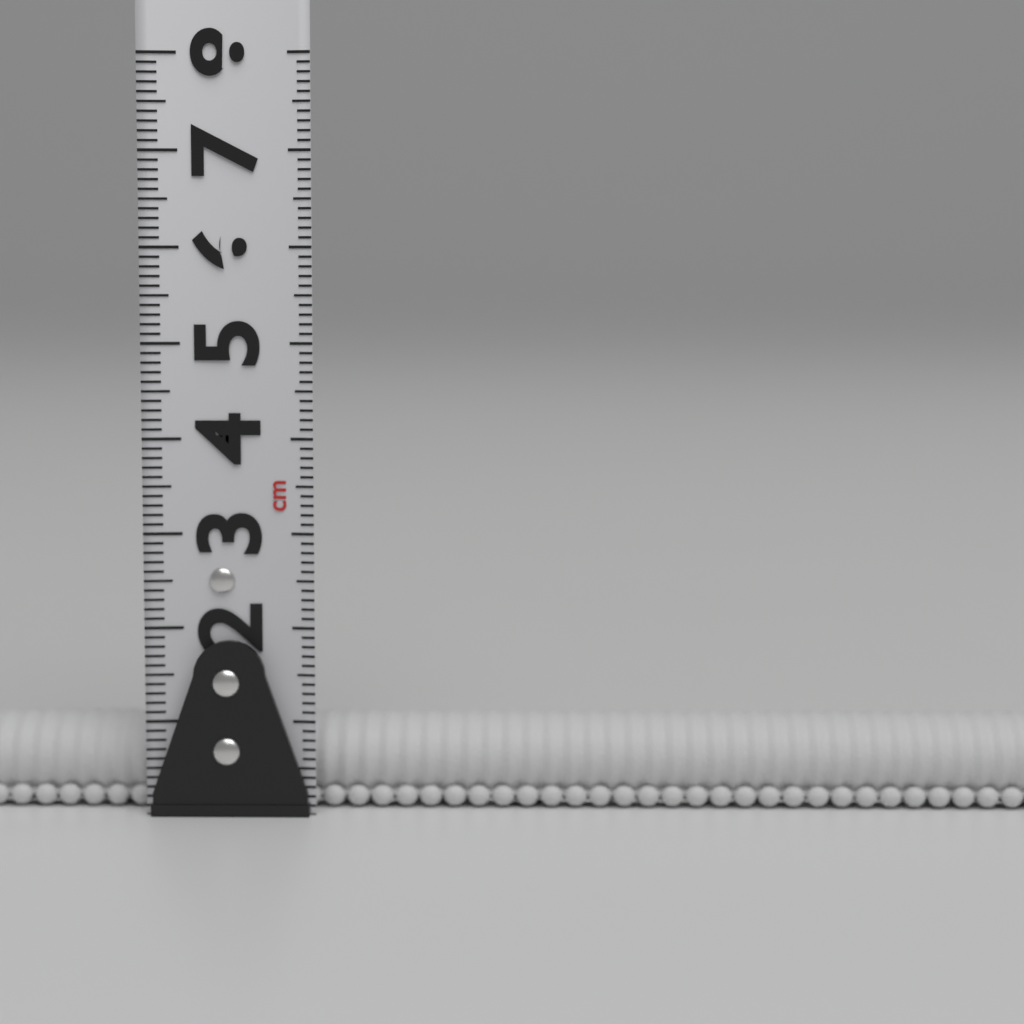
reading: 0.1 cm
